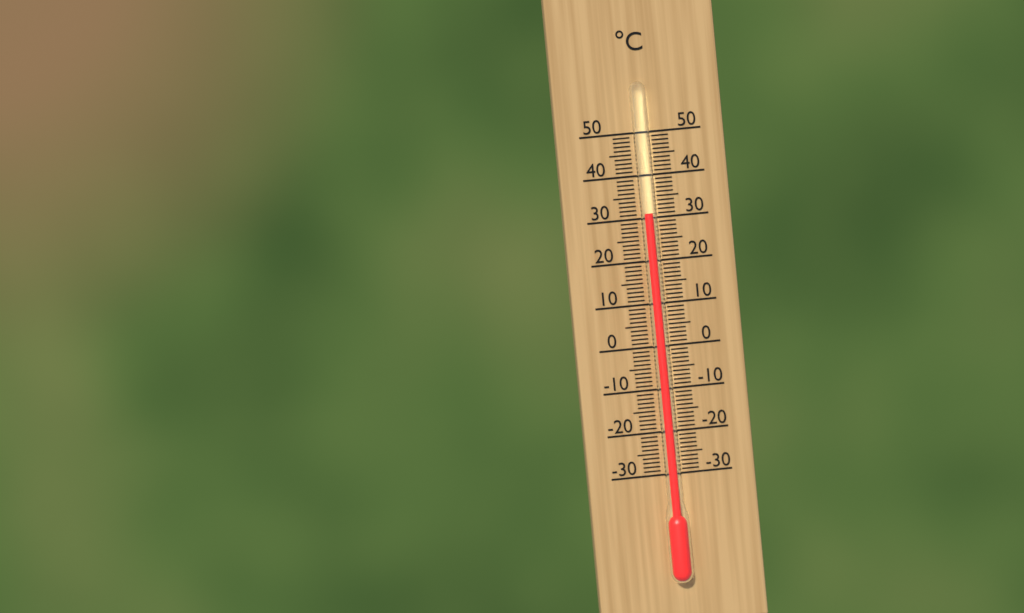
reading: 31 °C
